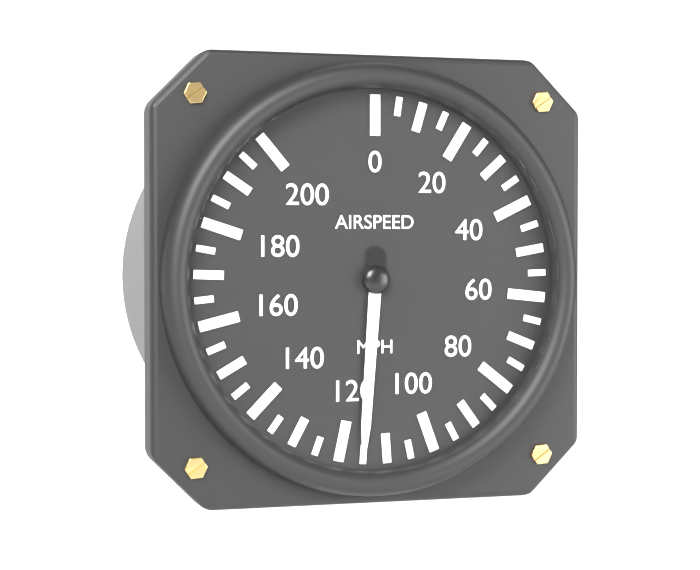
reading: 115 mph
